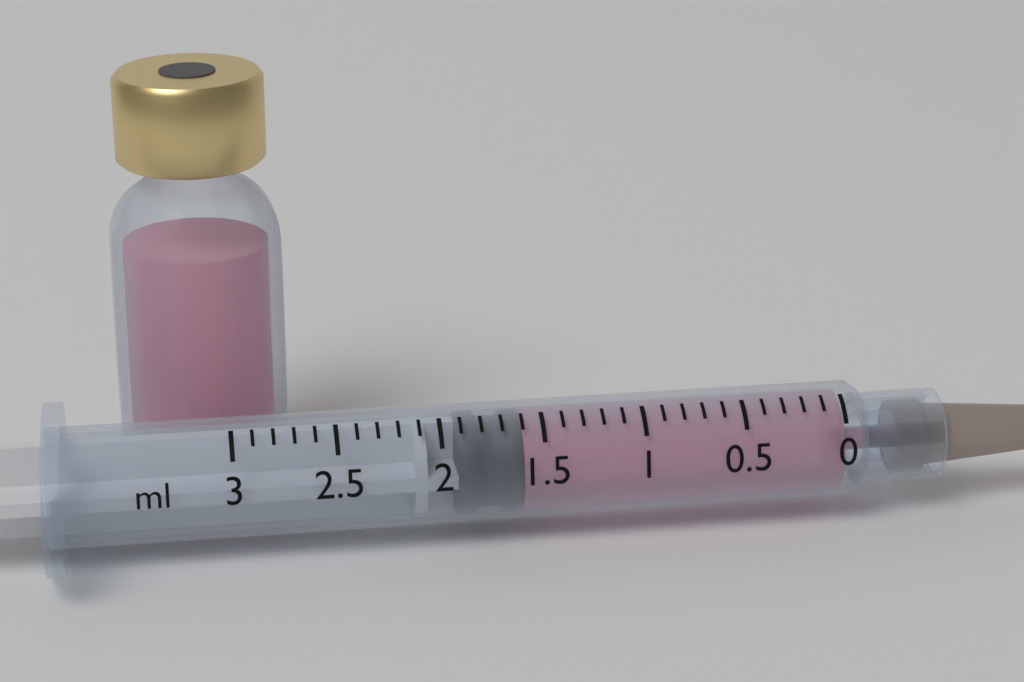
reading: 1.6 ml
